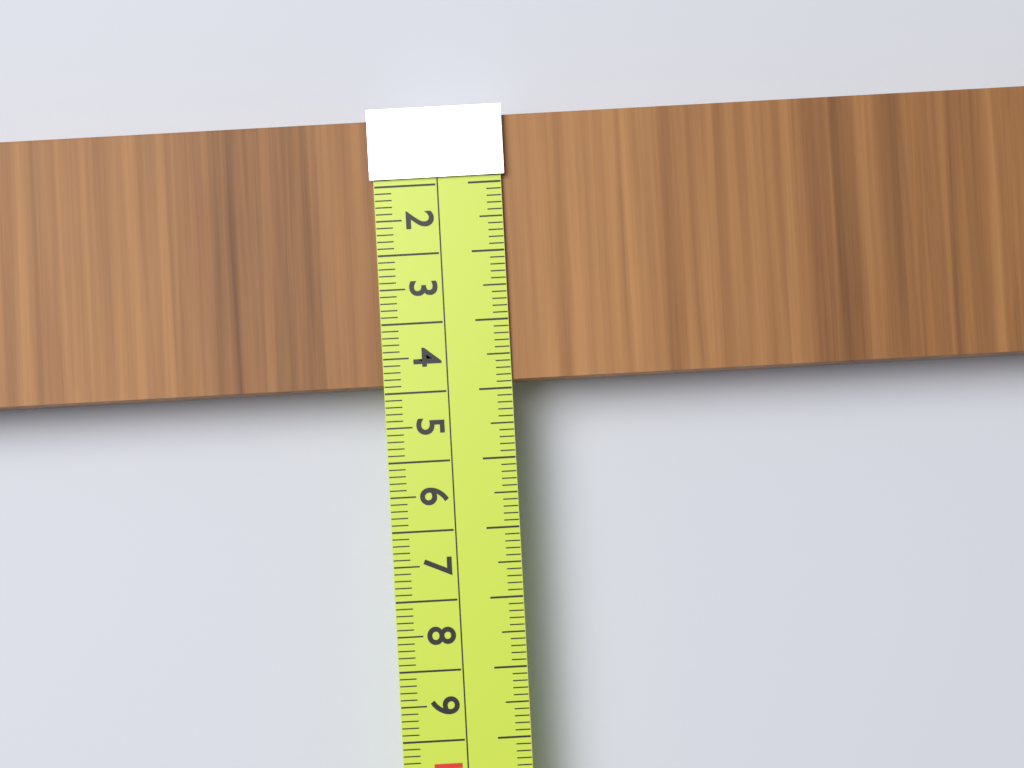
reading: 3.9 cm
